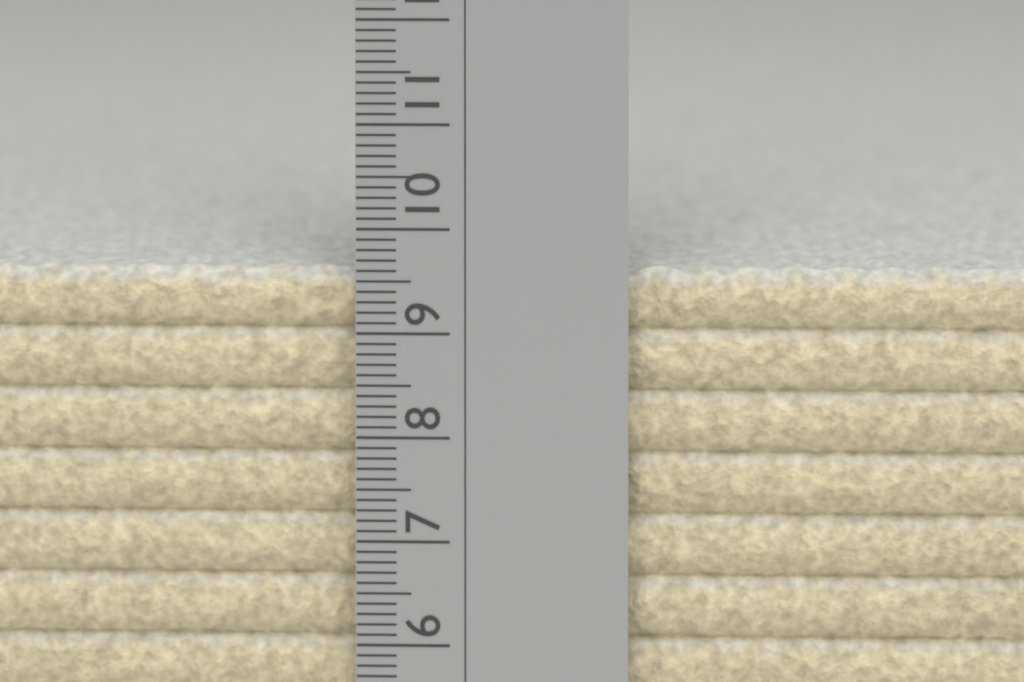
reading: 9.6 cm
